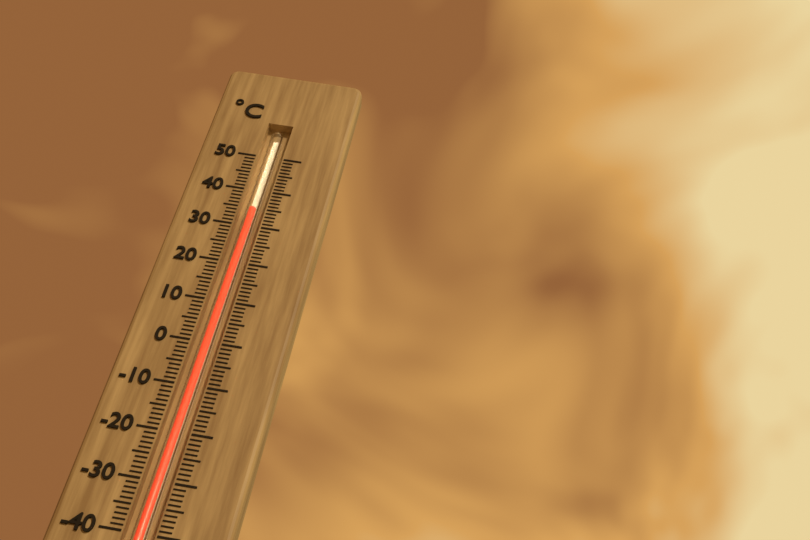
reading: 35 °C
